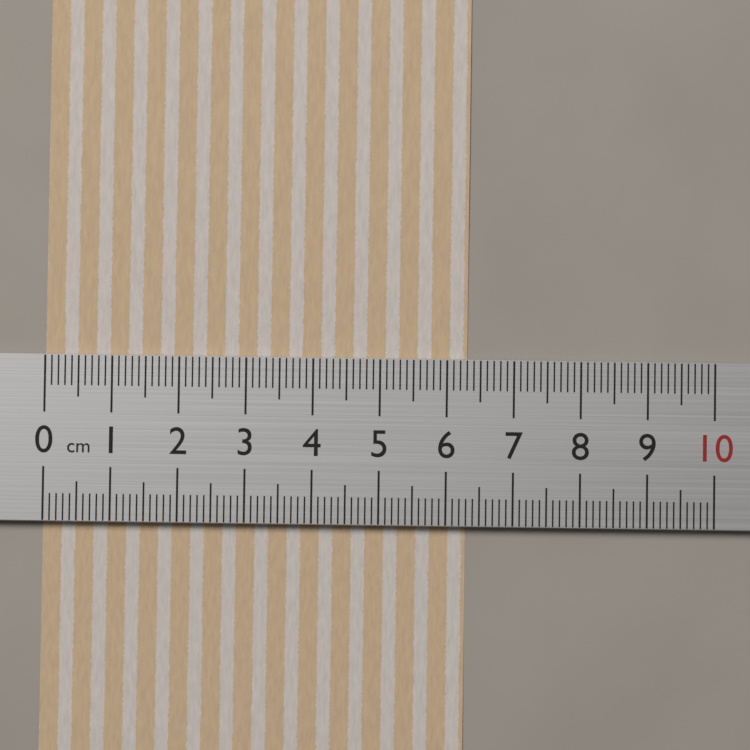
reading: 6.3 cm
